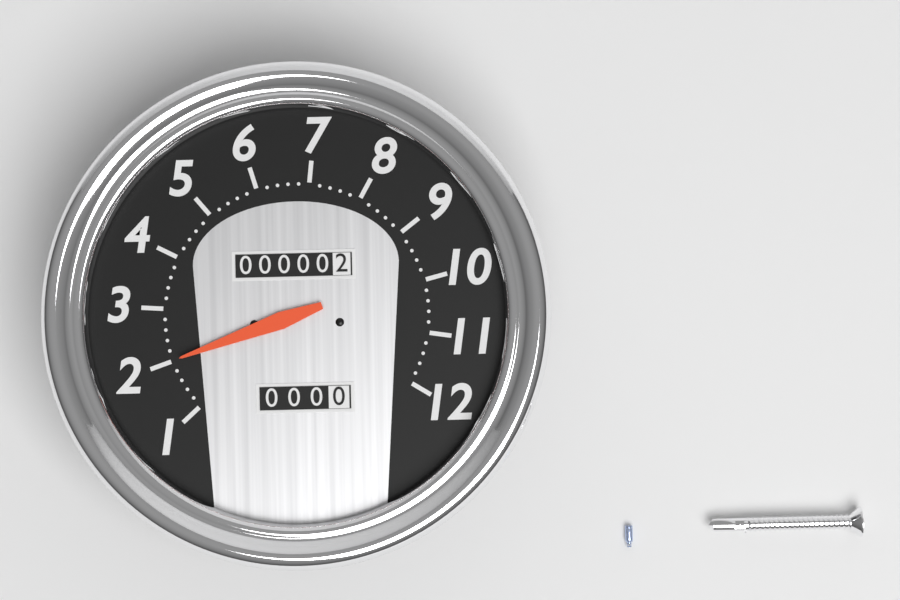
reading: 2.0 (no unit)
